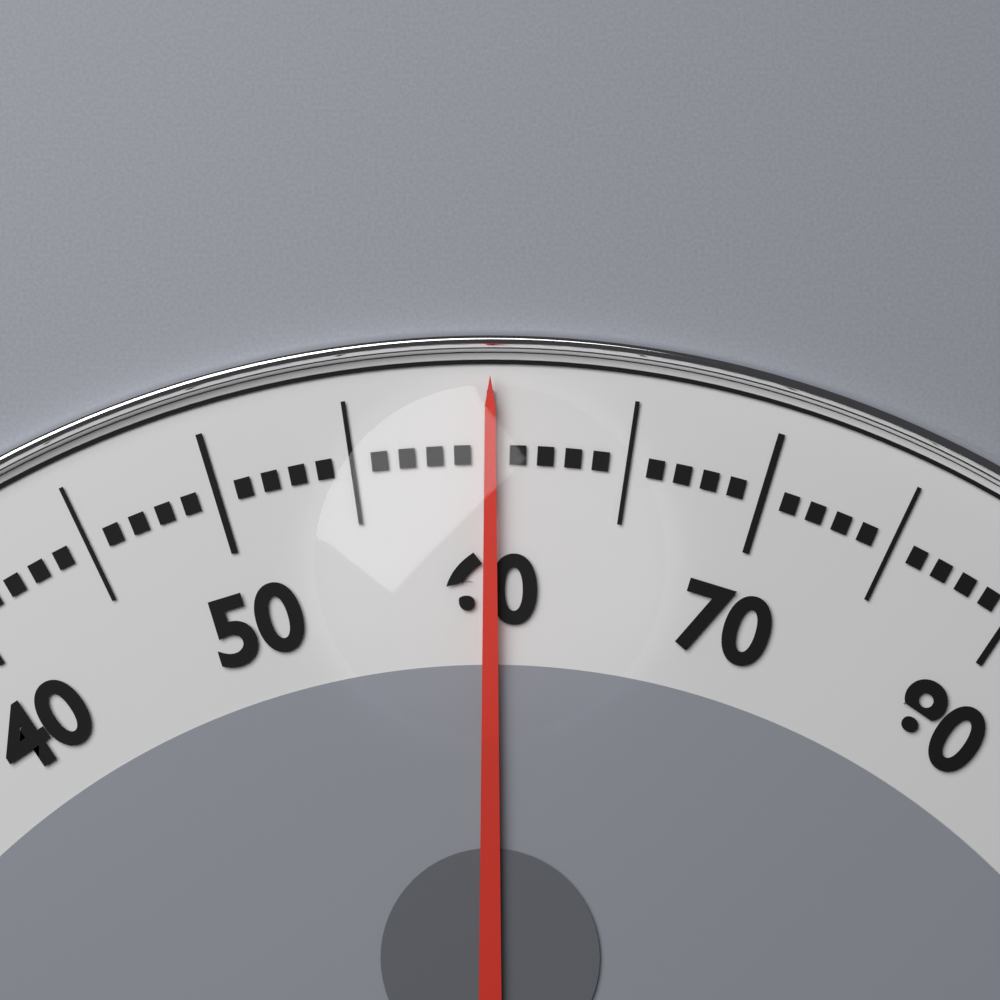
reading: 60 kg
